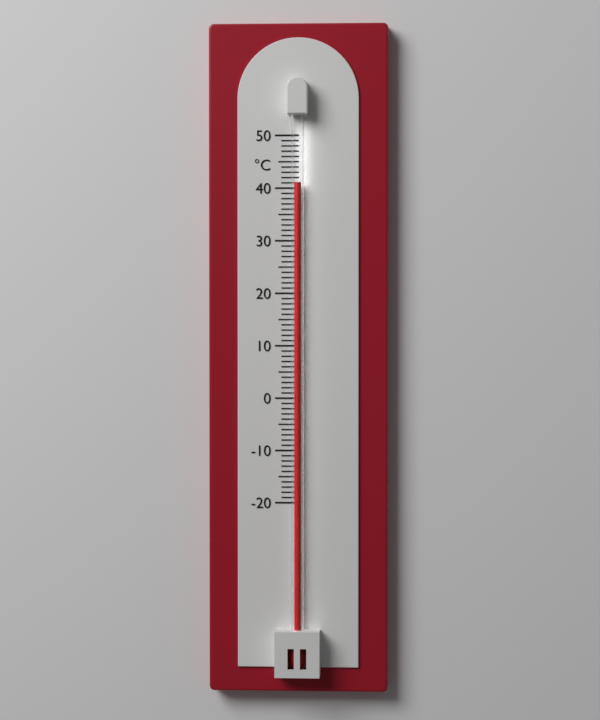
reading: 41 °C
